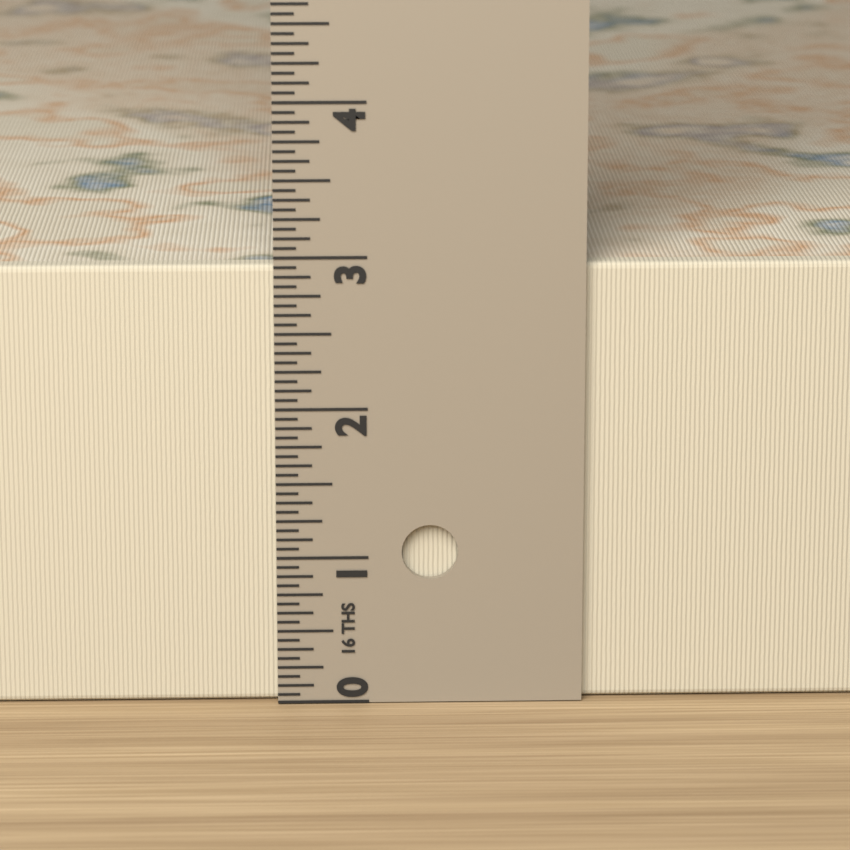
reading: 2.9375 in
